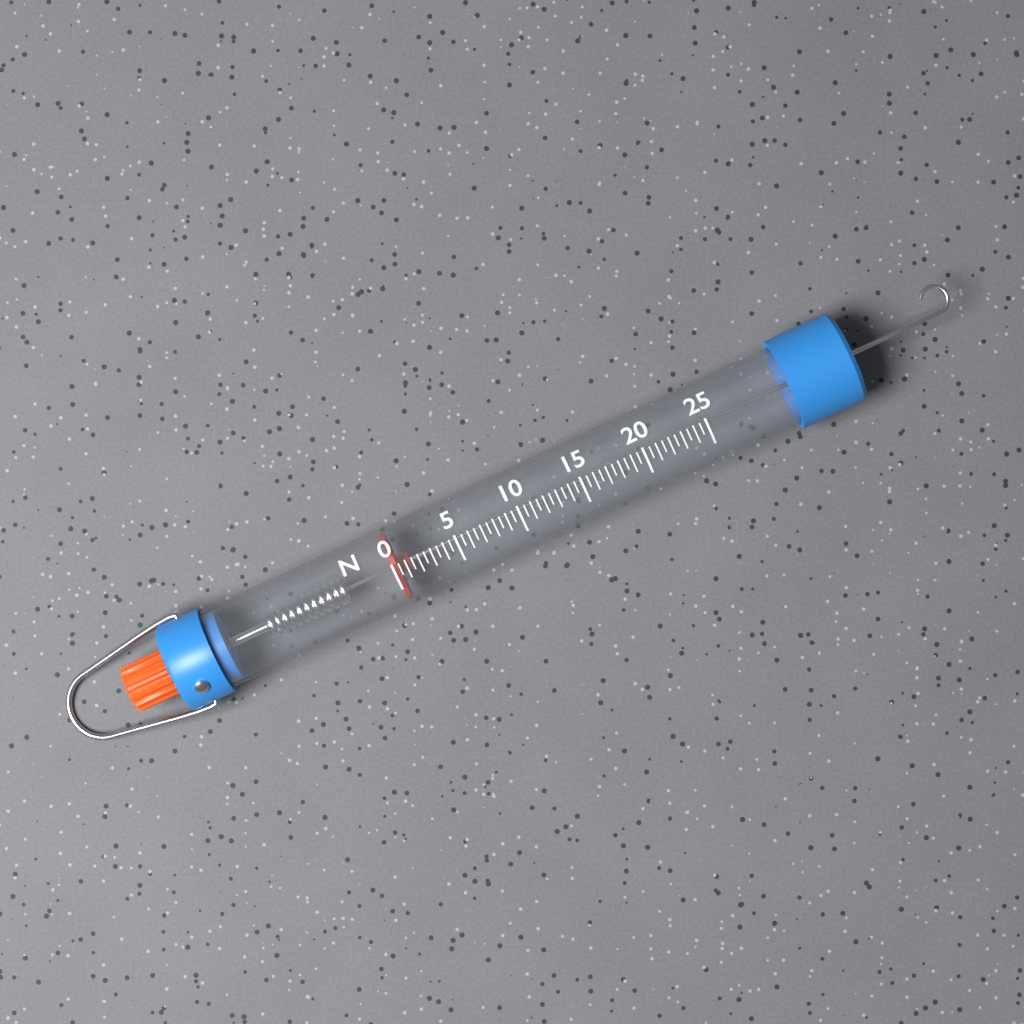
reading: 0.0 N
